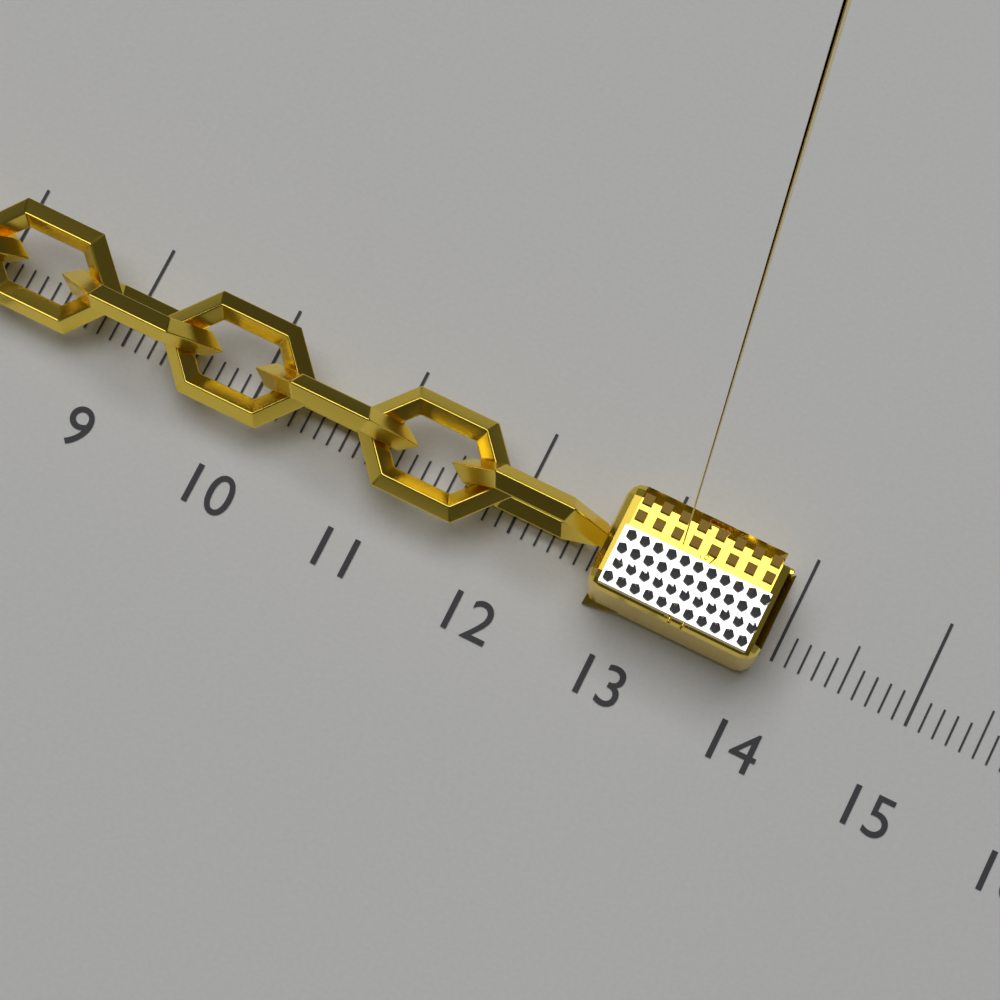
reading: 13.9 (no unit)
